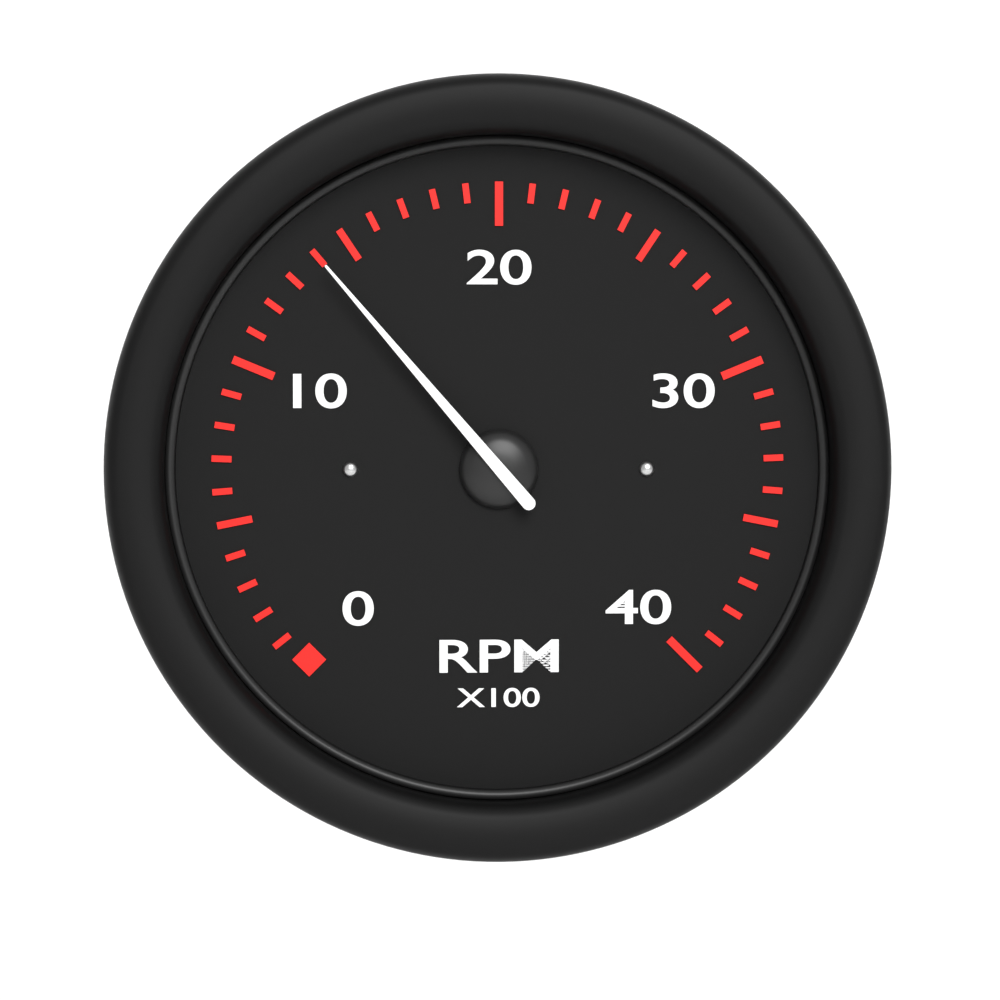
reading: 14 RPM x100
